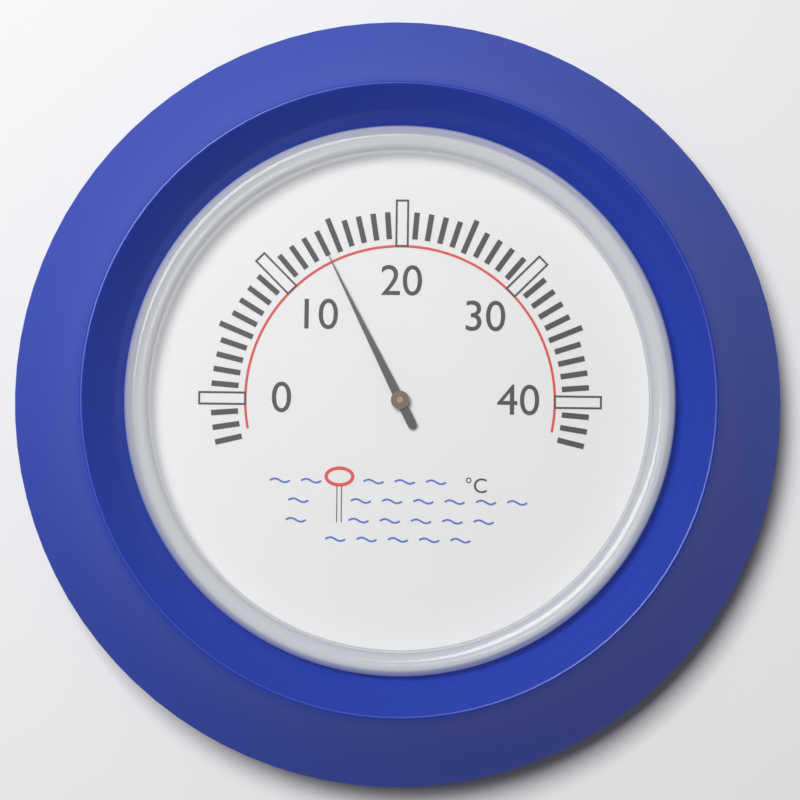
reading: 14 °C
